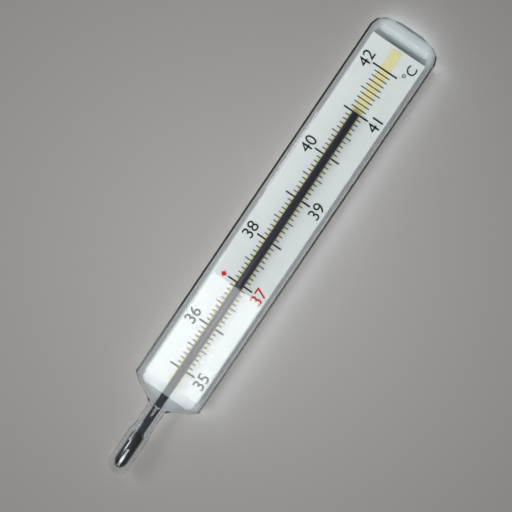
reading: 41.0 °C
